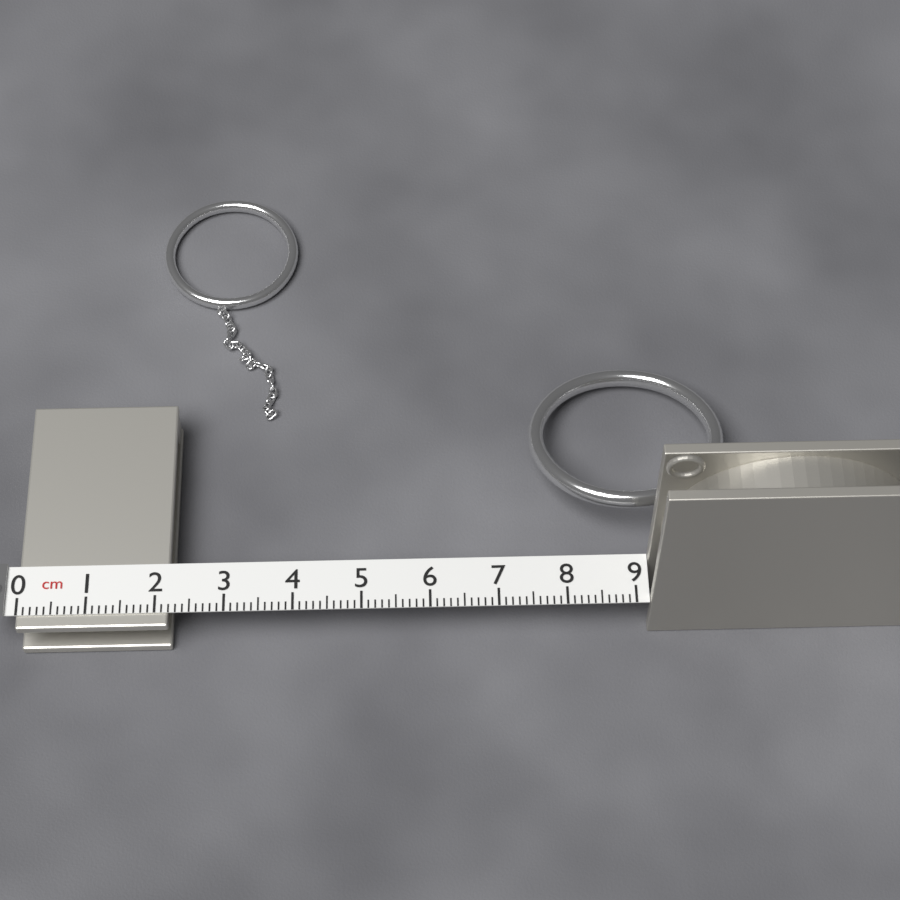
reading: 2.2 cm
